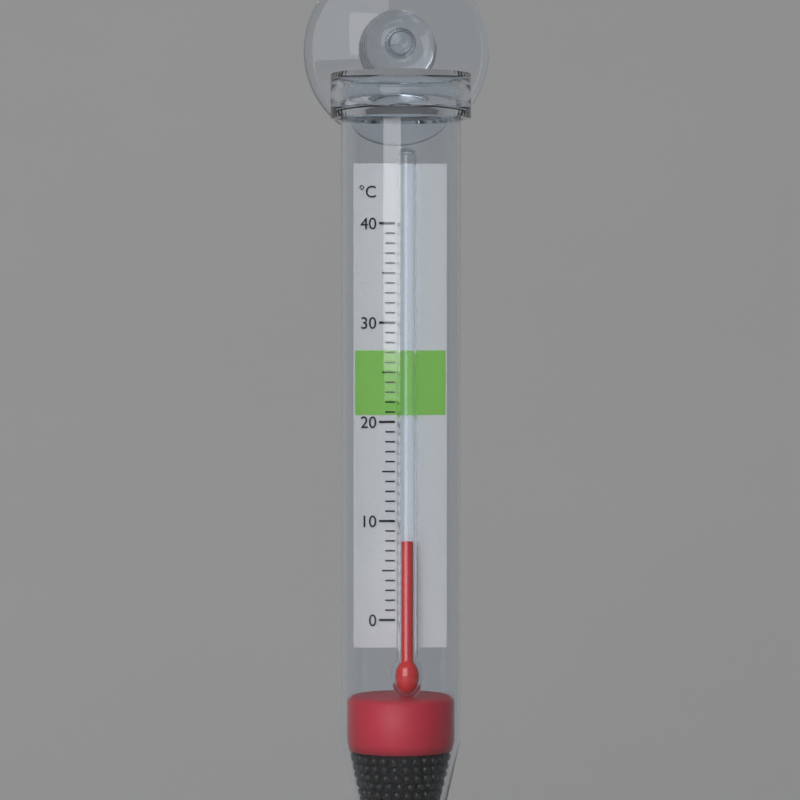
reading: 8 °C
